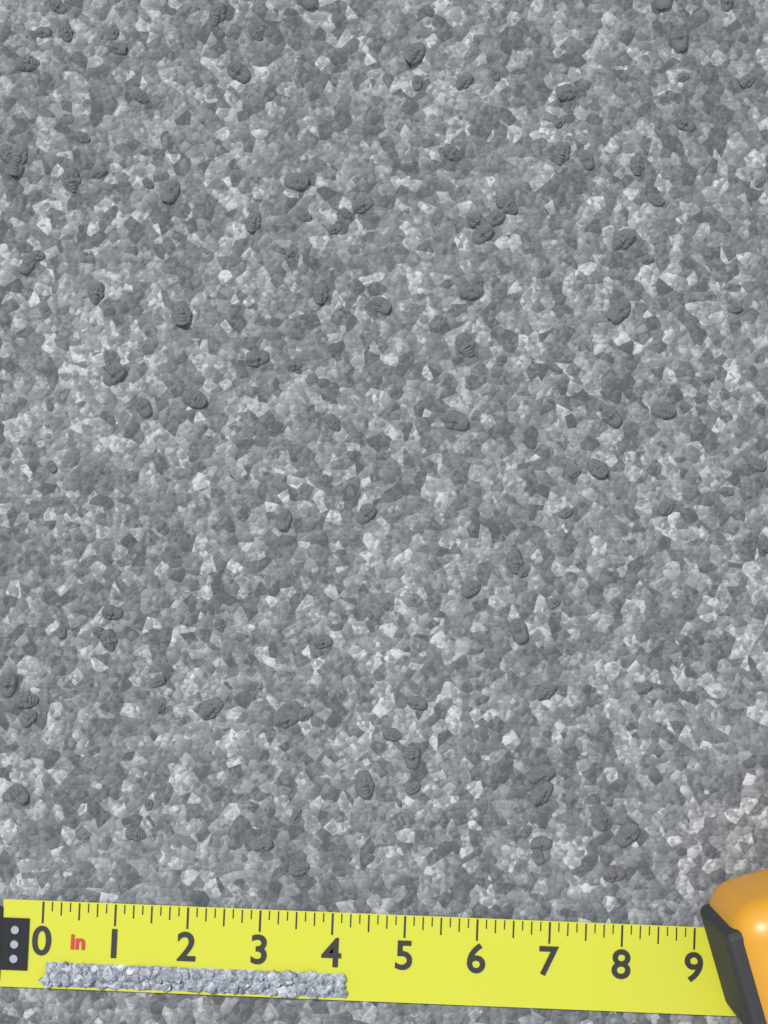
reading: 4.250 in
